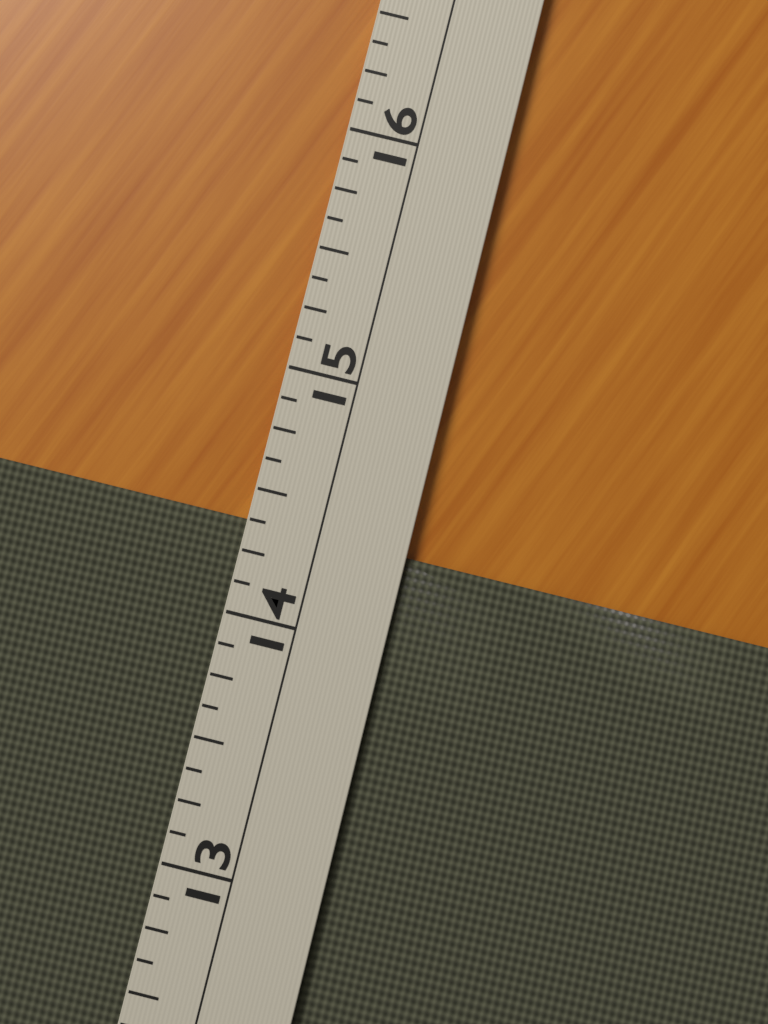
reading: 14.375 (no unit)
